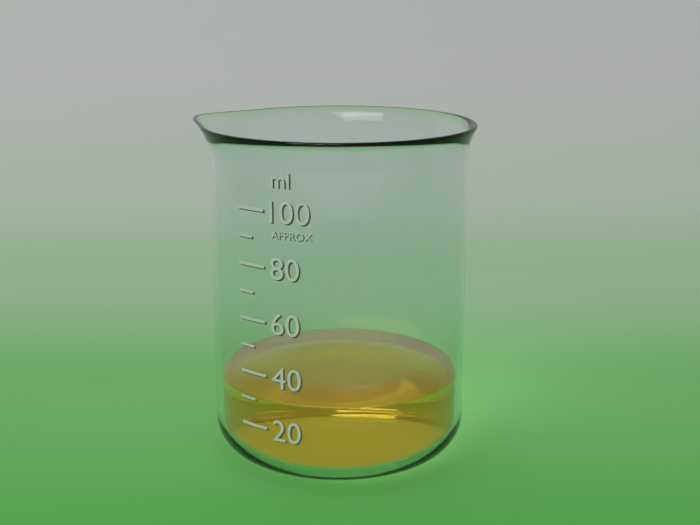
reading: 30 ml
